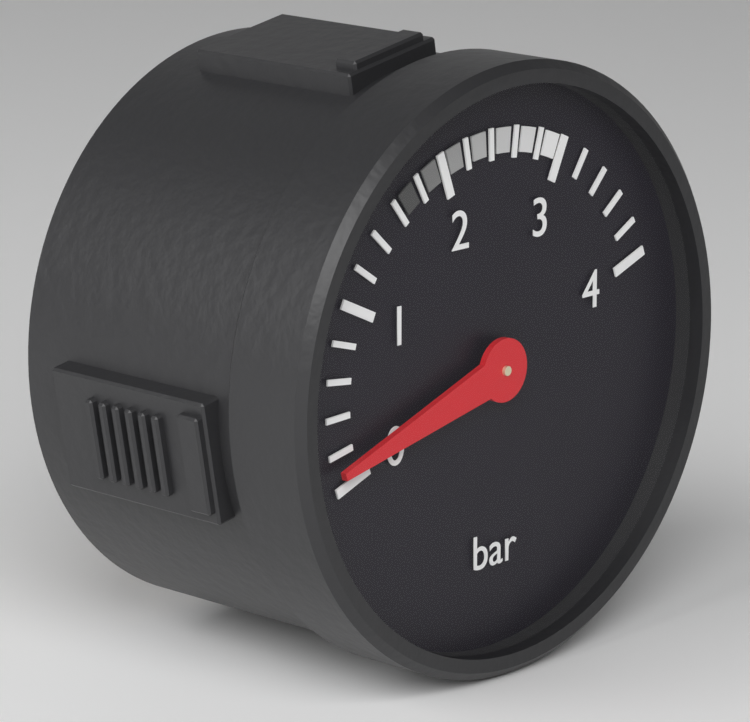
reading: 0.1 bar
